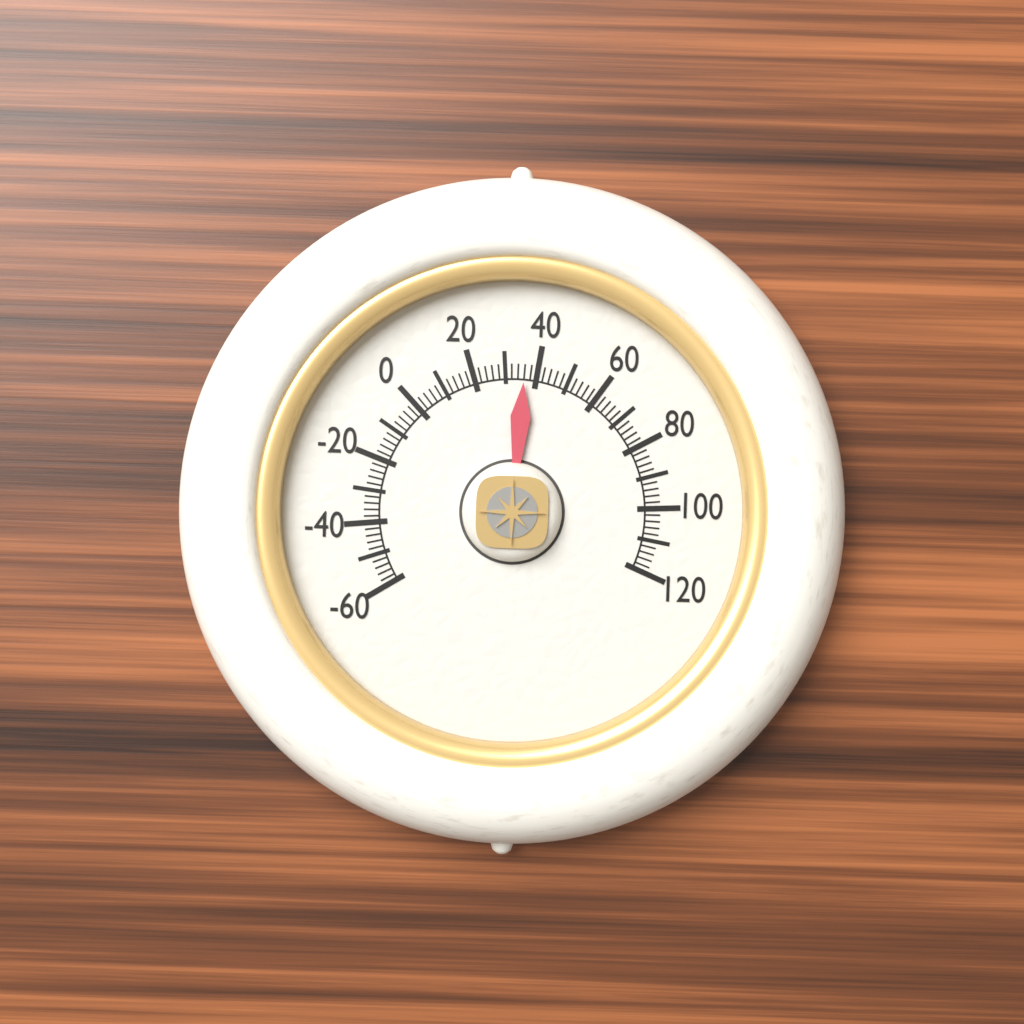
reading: 36 (no unit)
